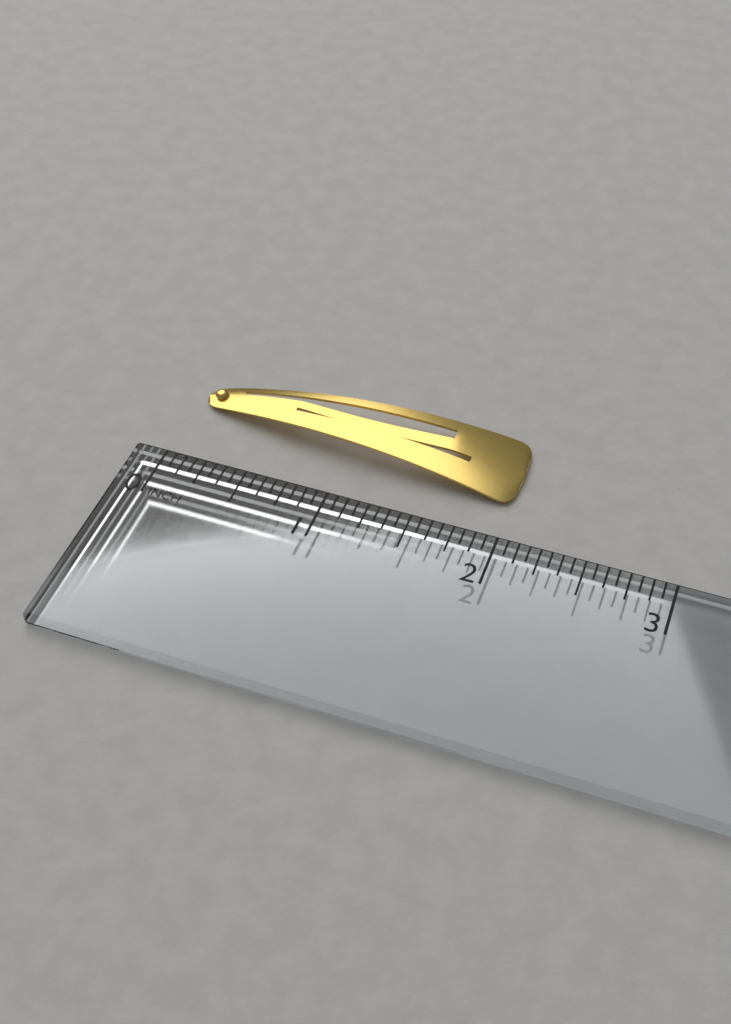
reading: 2.0000 in
